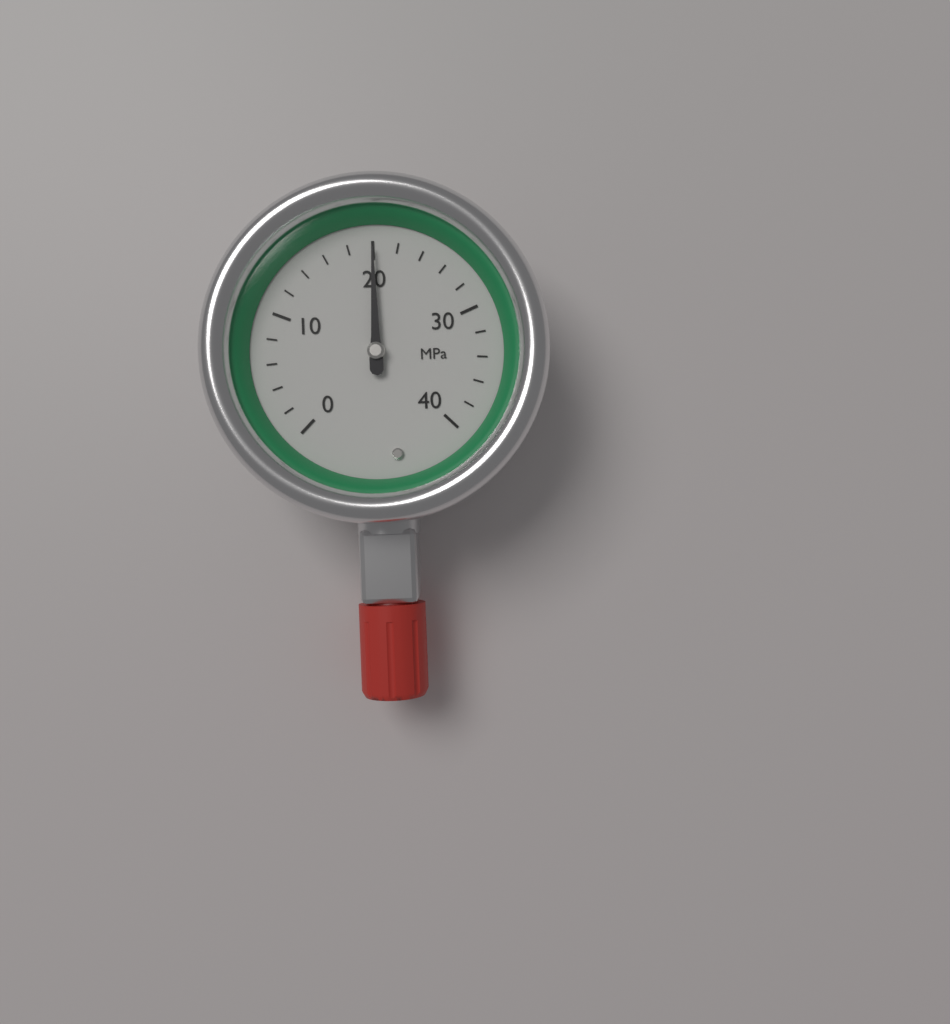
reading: 20 MPa
